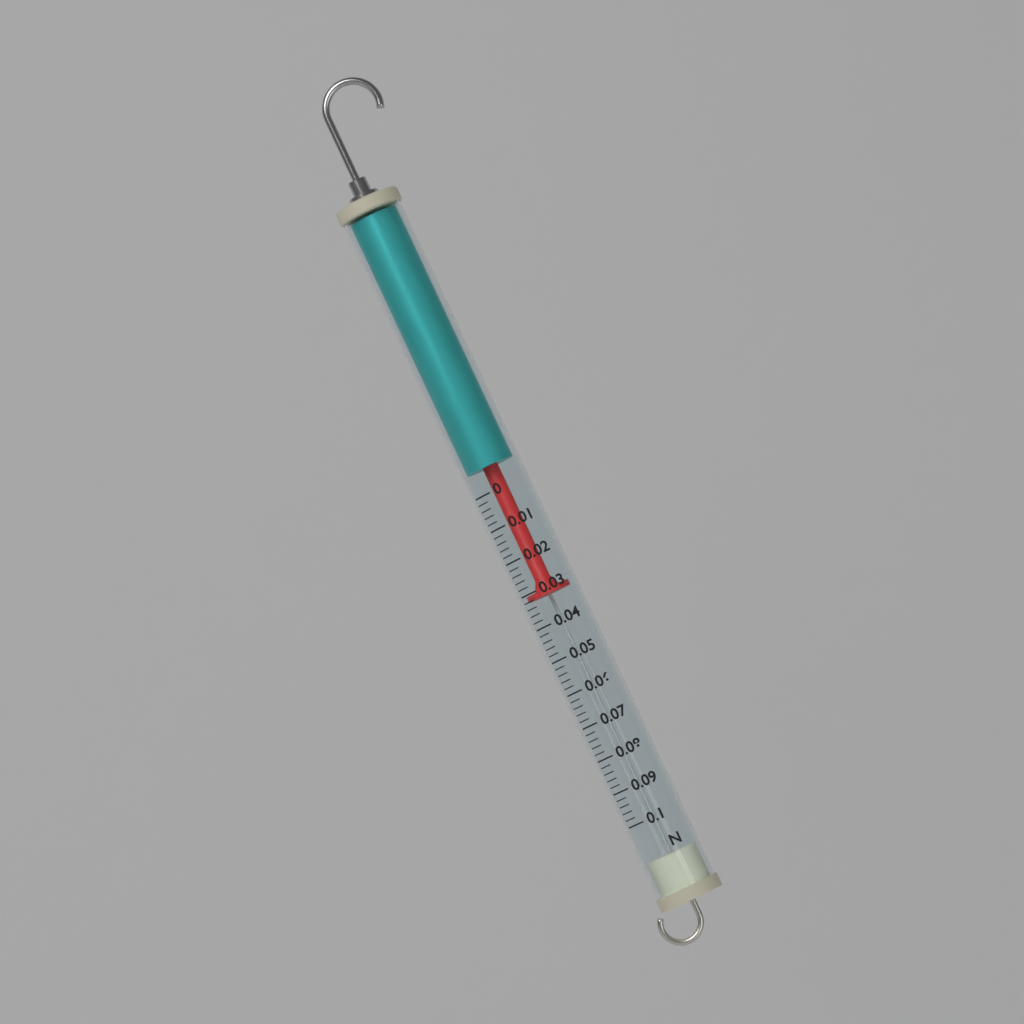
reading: 0.032 N
